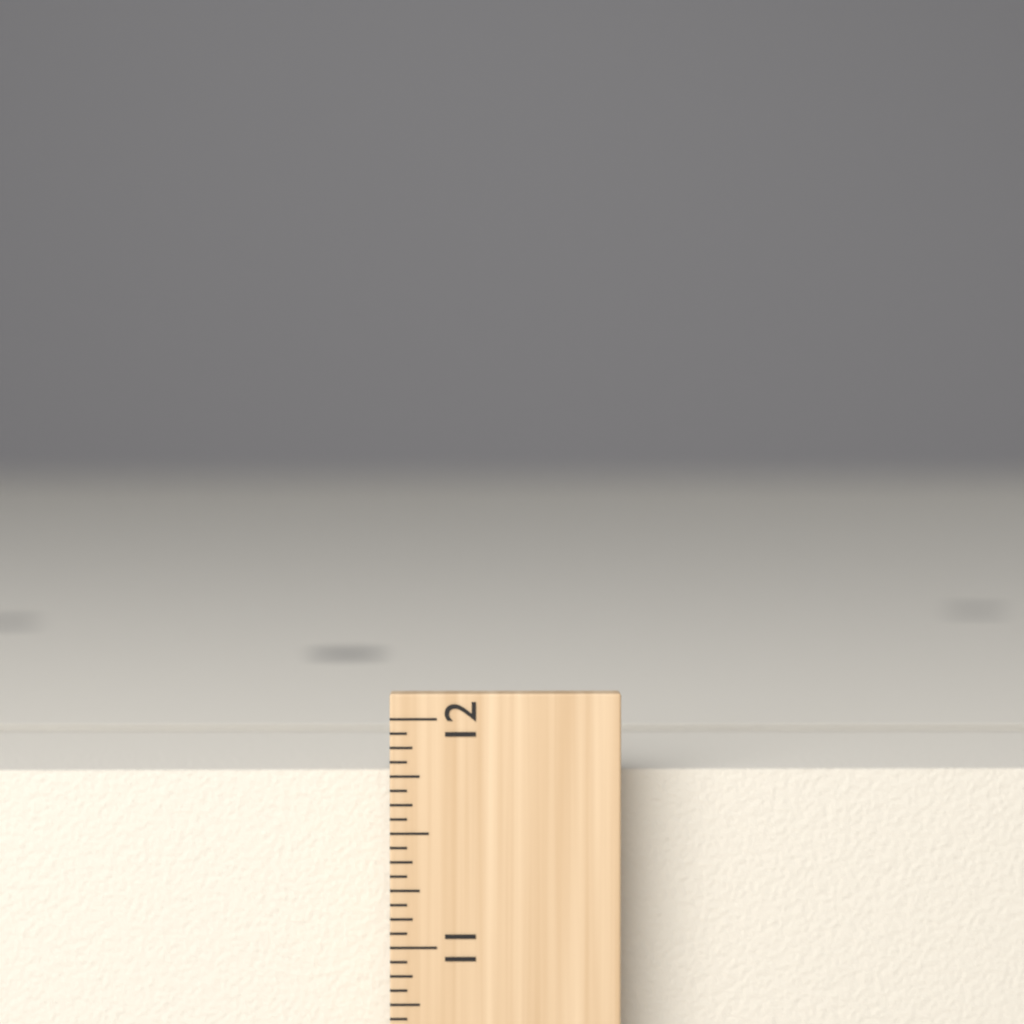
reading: 11.7500 inch
